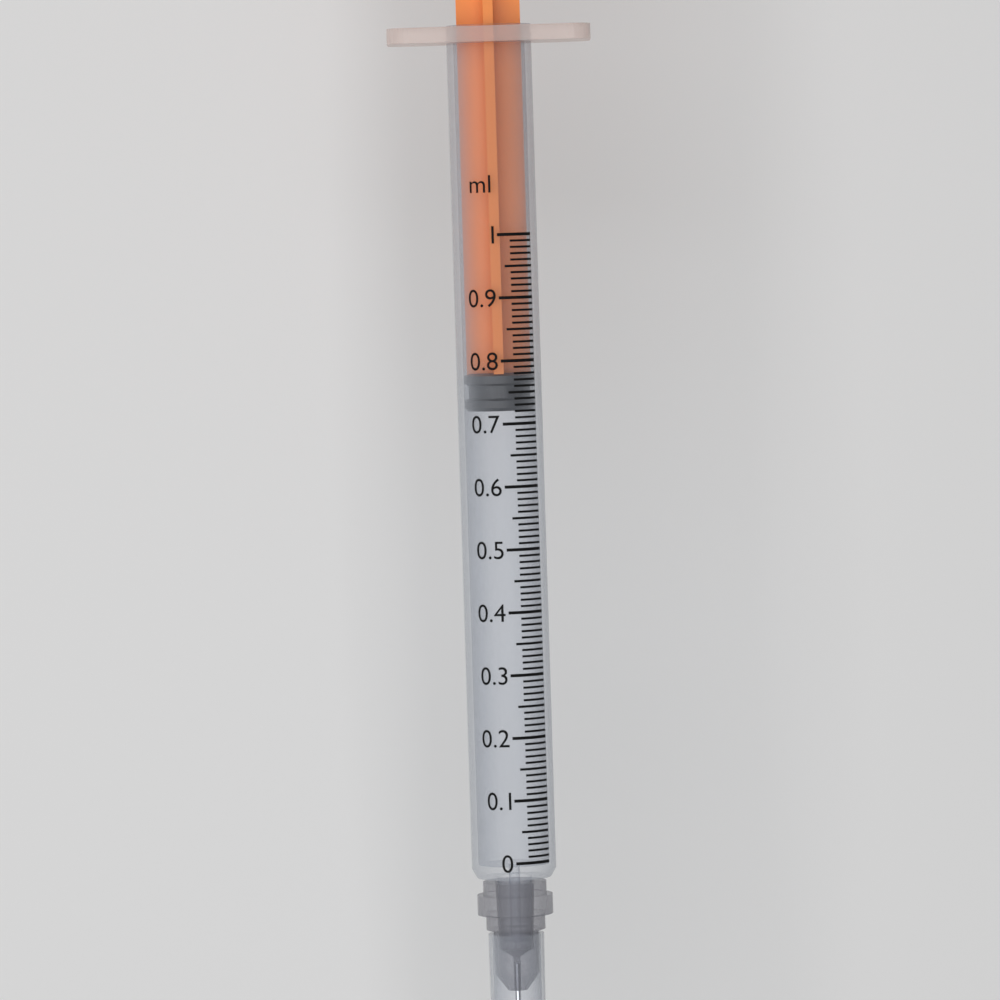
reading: 0.72 ml
